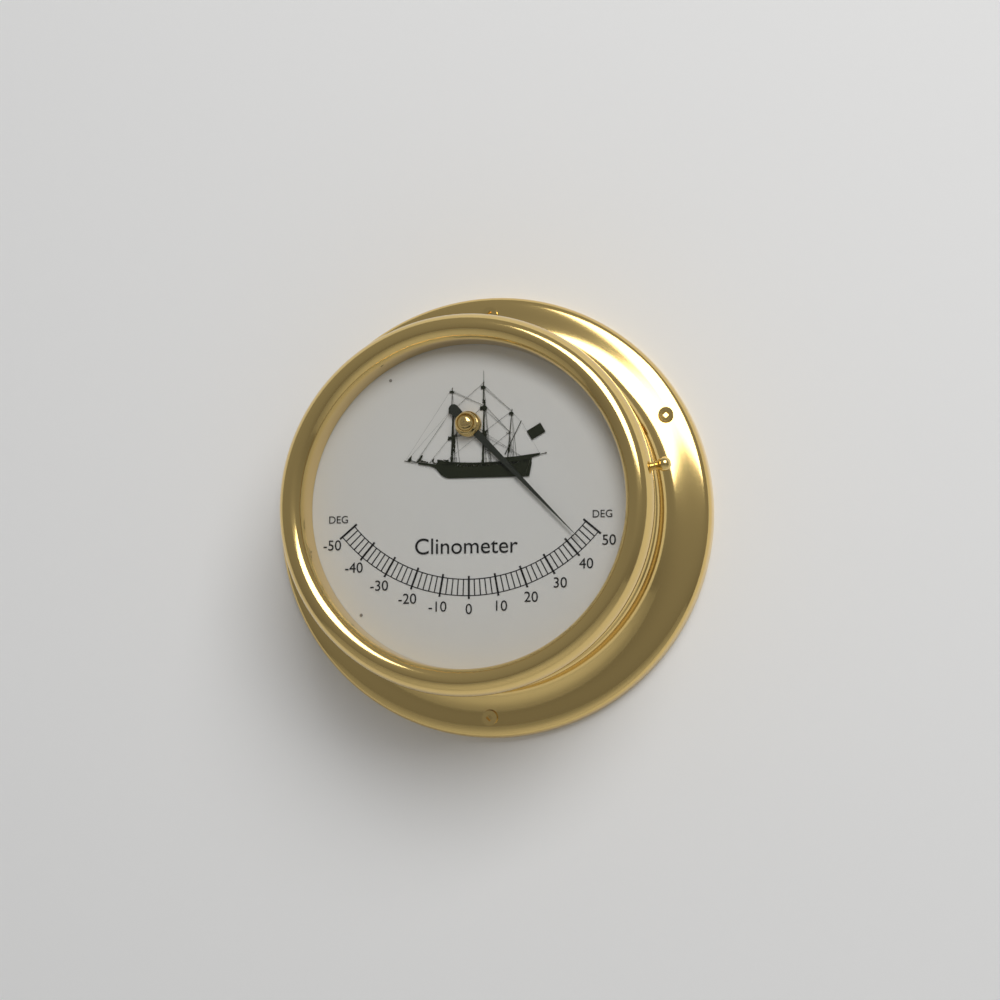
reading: 44 deg
